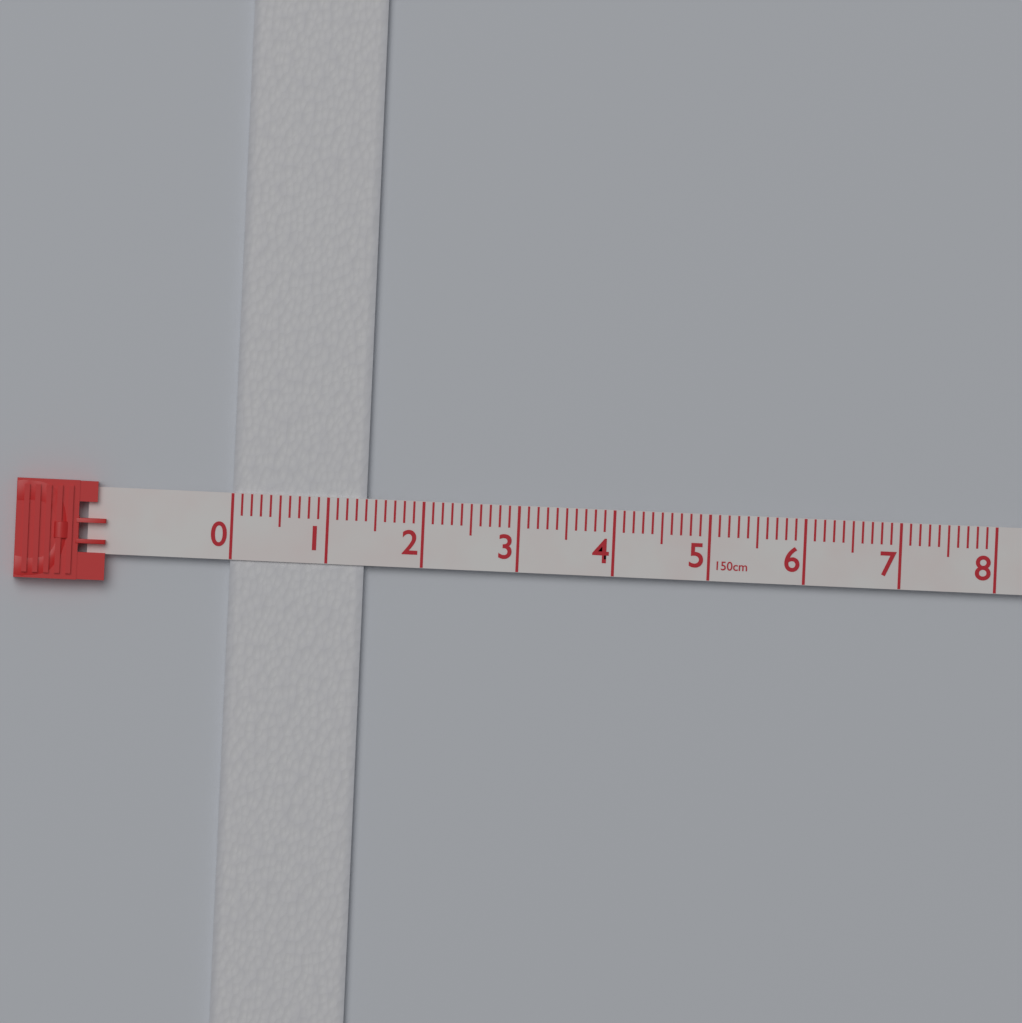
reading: 1.4 cm
